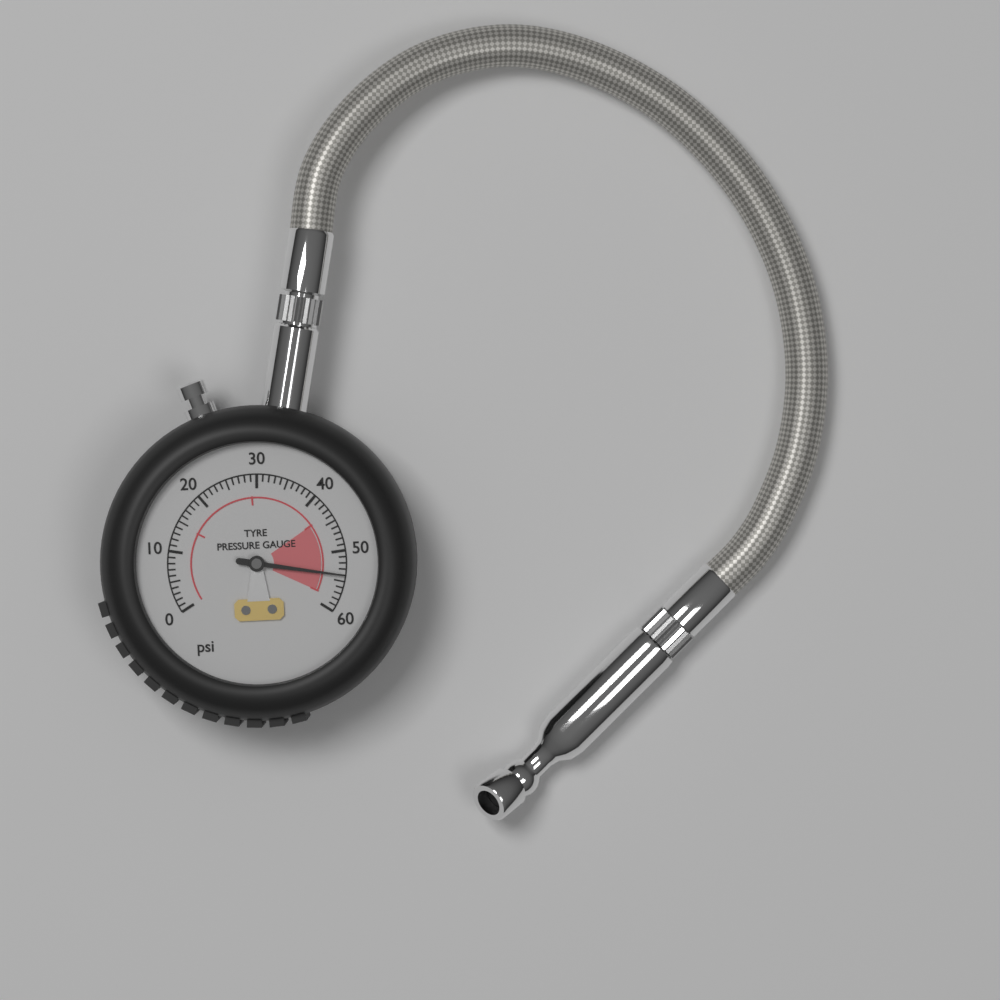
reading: 54 psi
